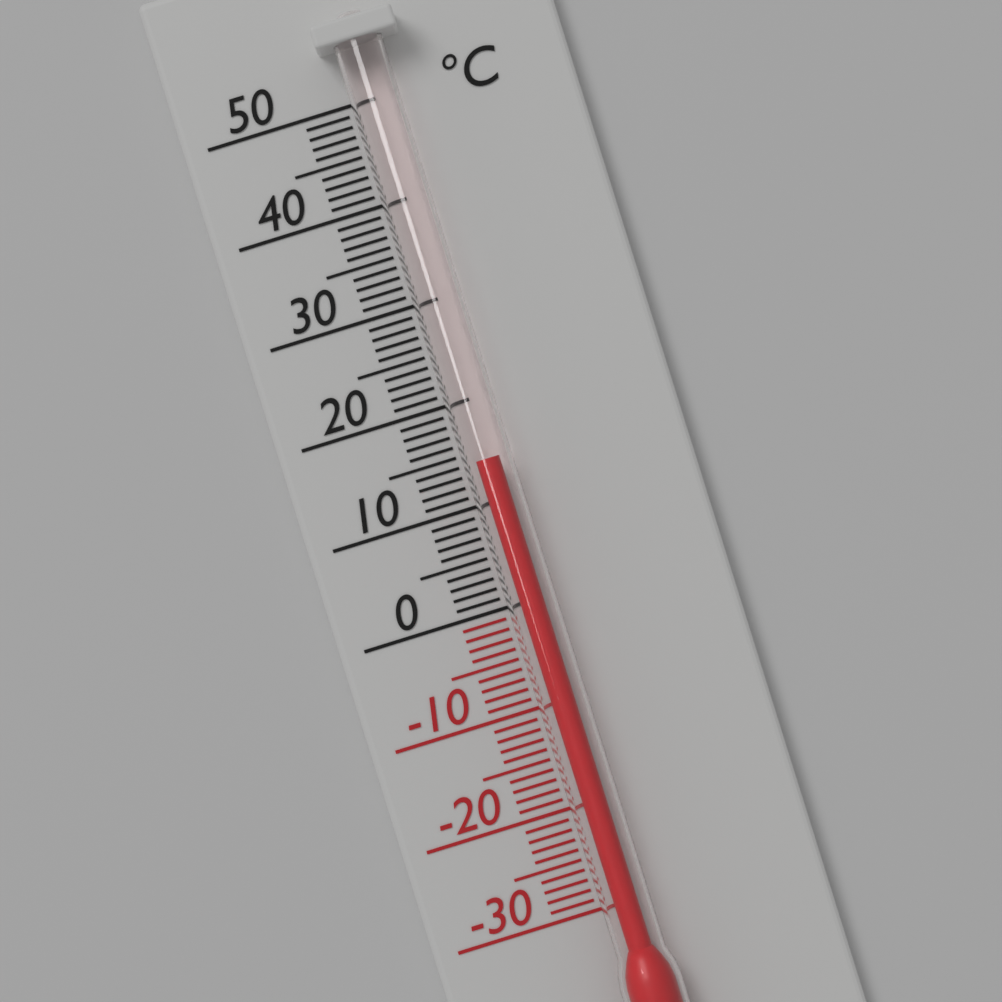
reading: 14 °C
